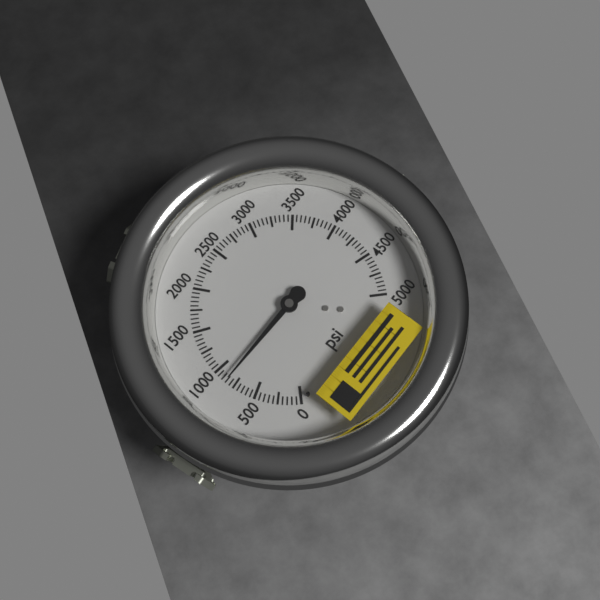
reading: 850 psi
